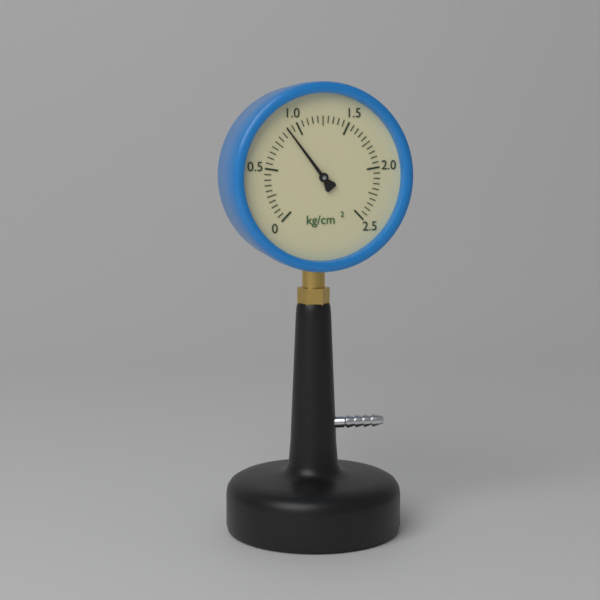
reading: 0.90 kg/cm²
